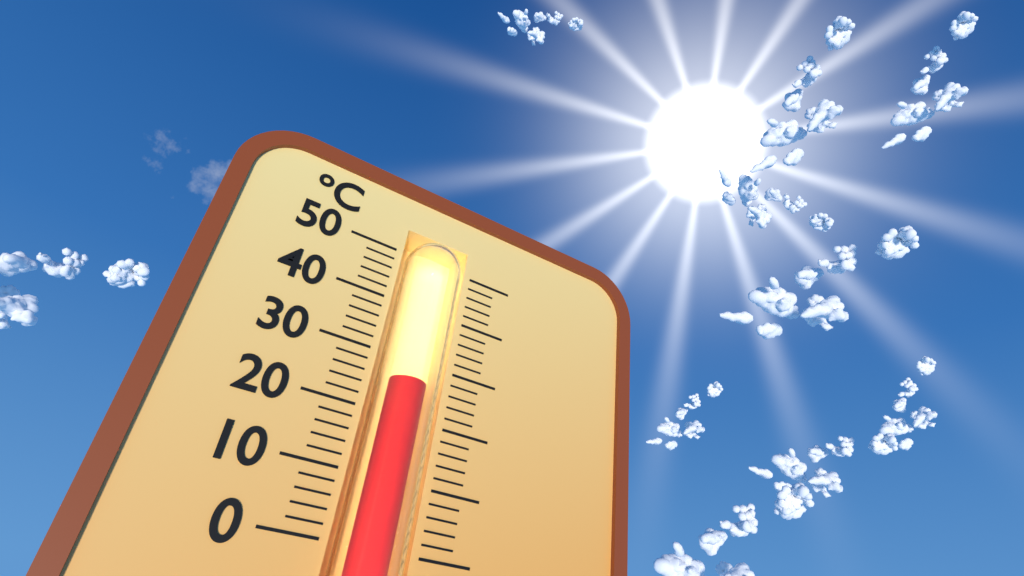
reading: 26 °C
